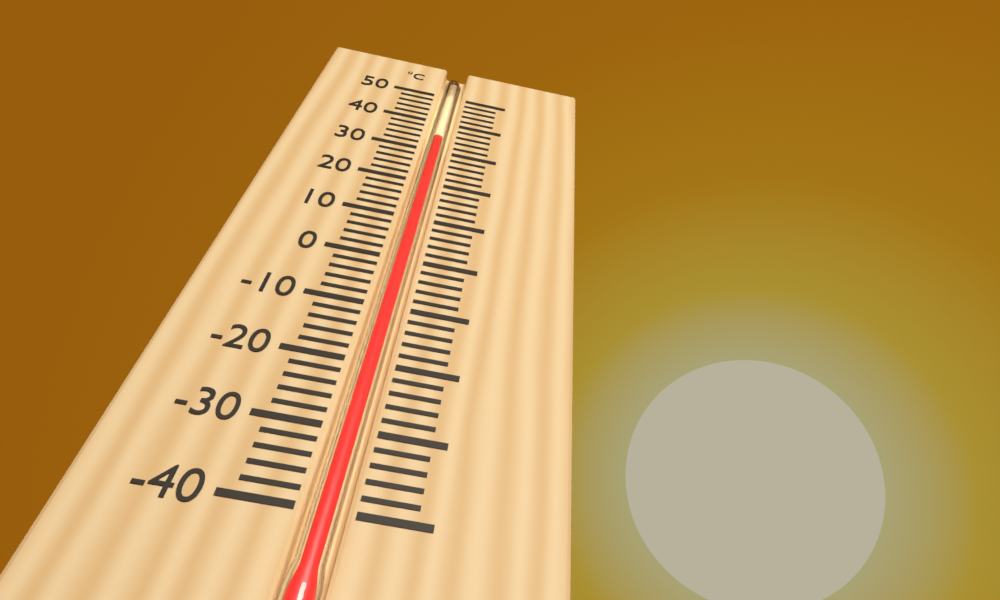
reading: 34 °C
